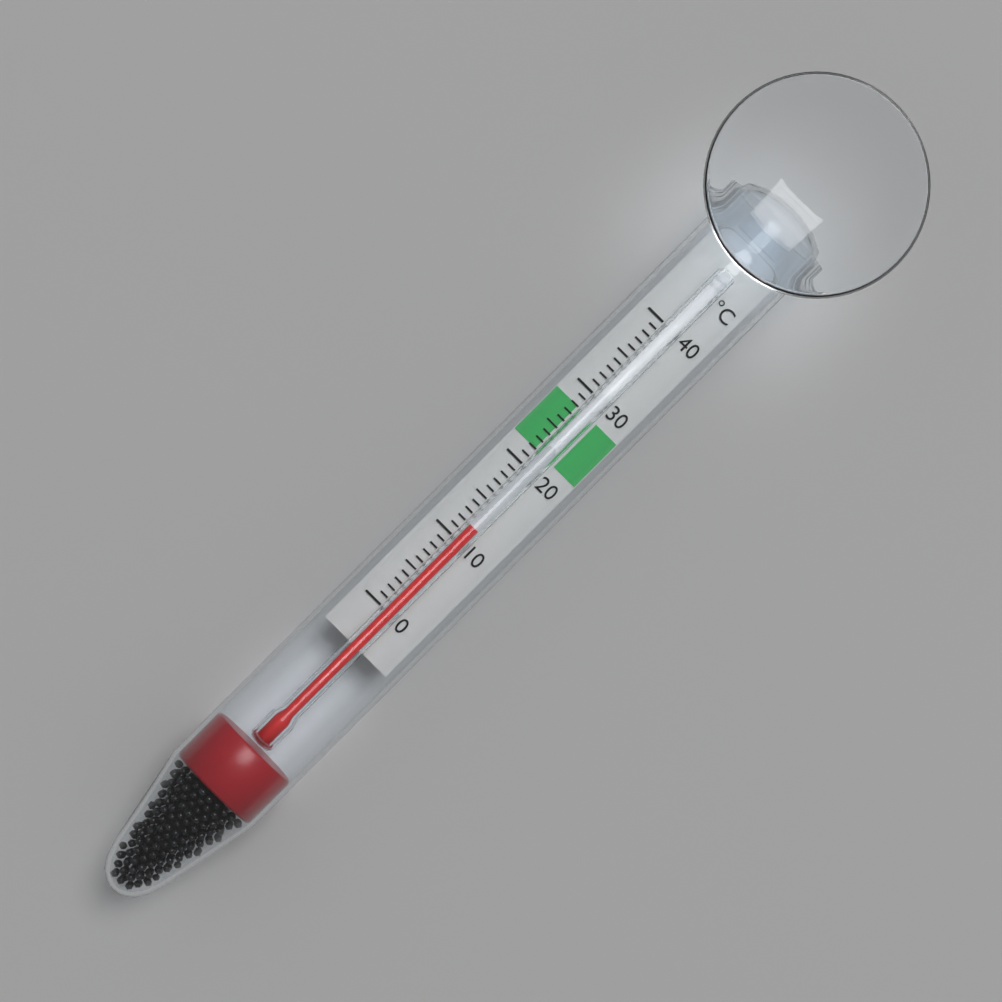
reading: 12 °C
